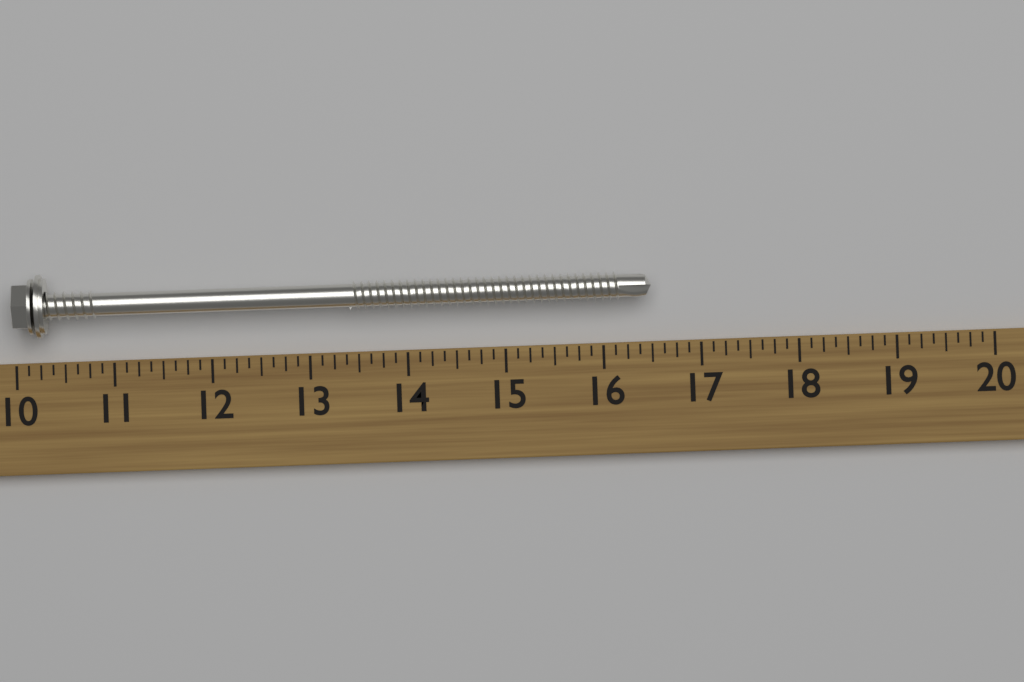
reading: 16.500 (no unit)
